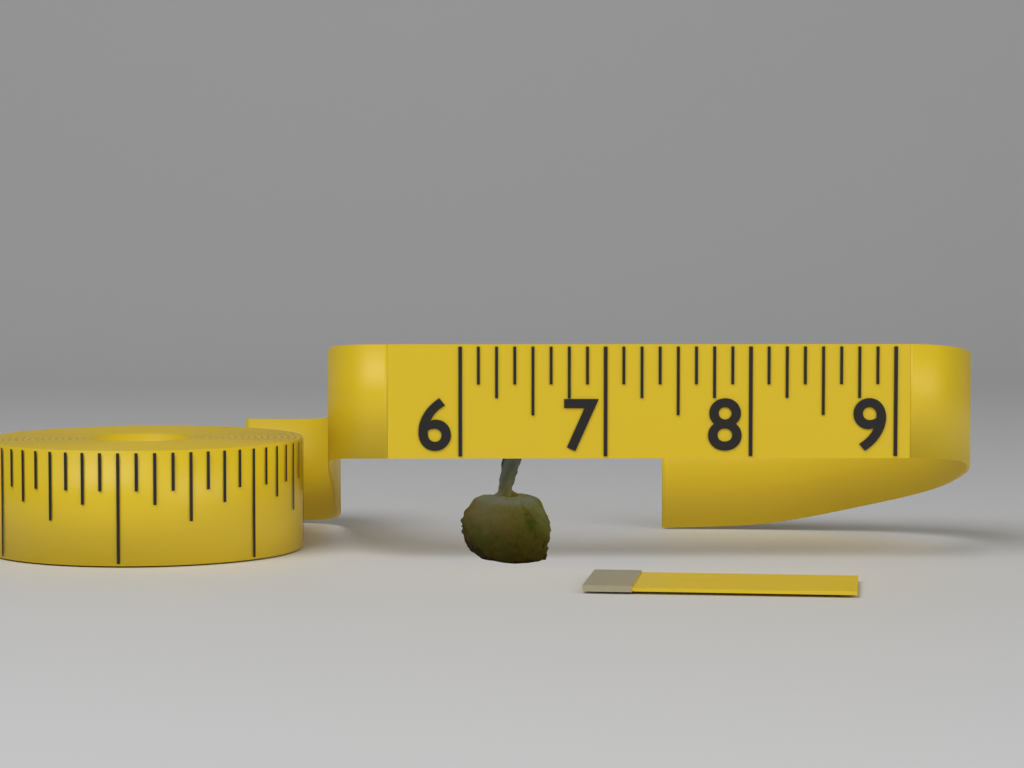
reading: 6.625 (no unit)
